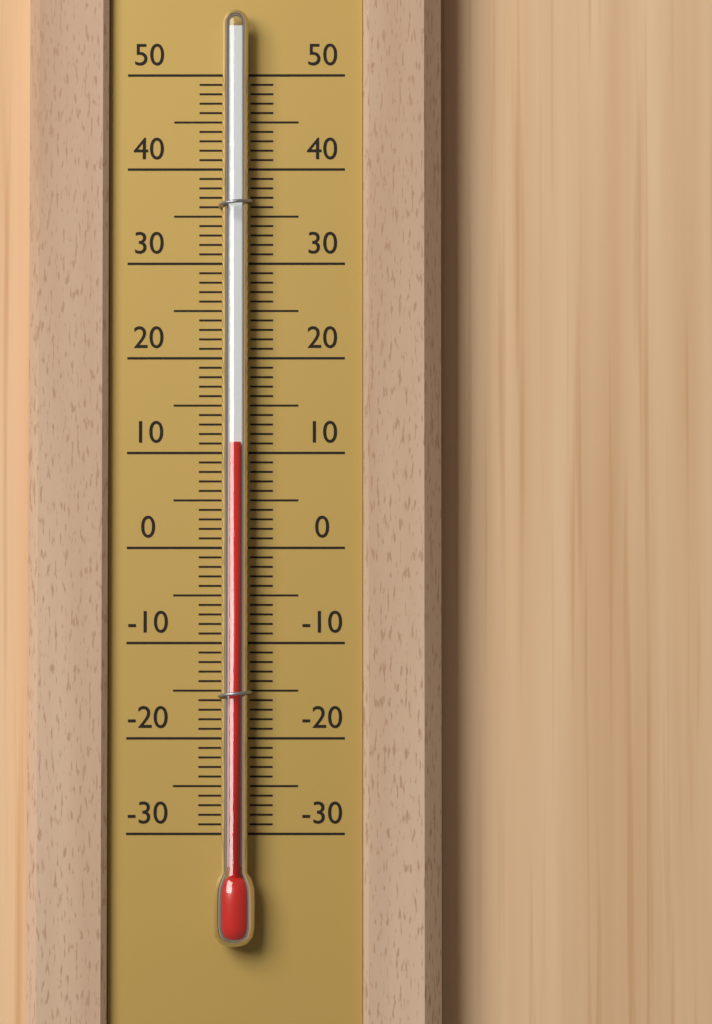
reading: 11 (no unit)
